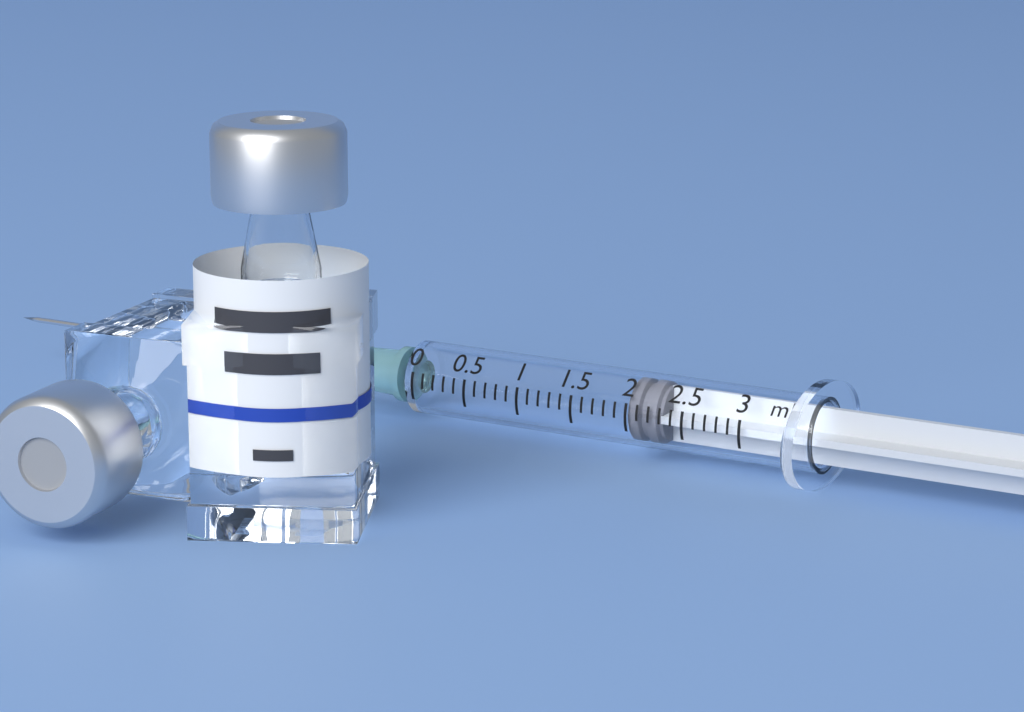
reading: 2.0 ml
